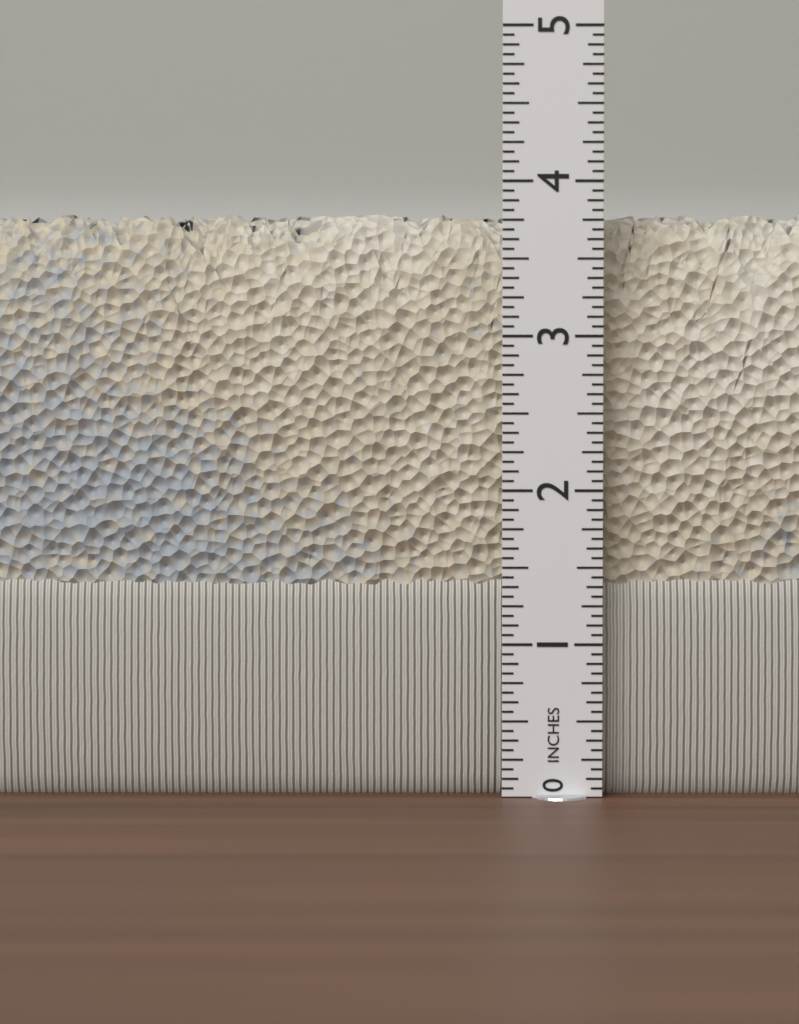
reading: 3.8125 in
